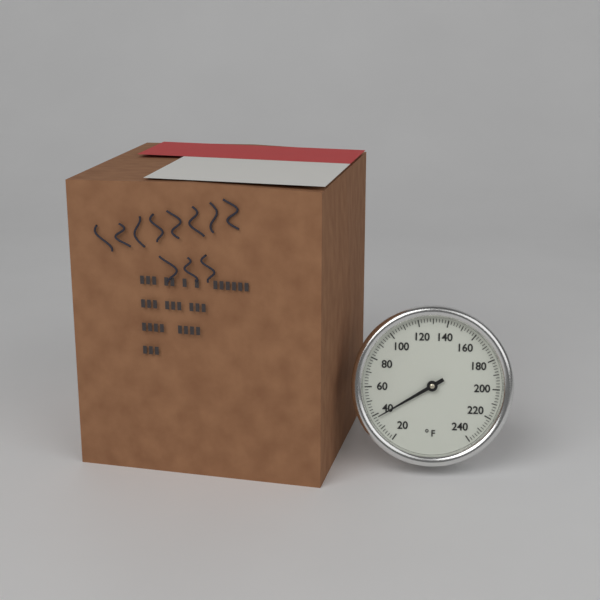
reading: 38 °F
